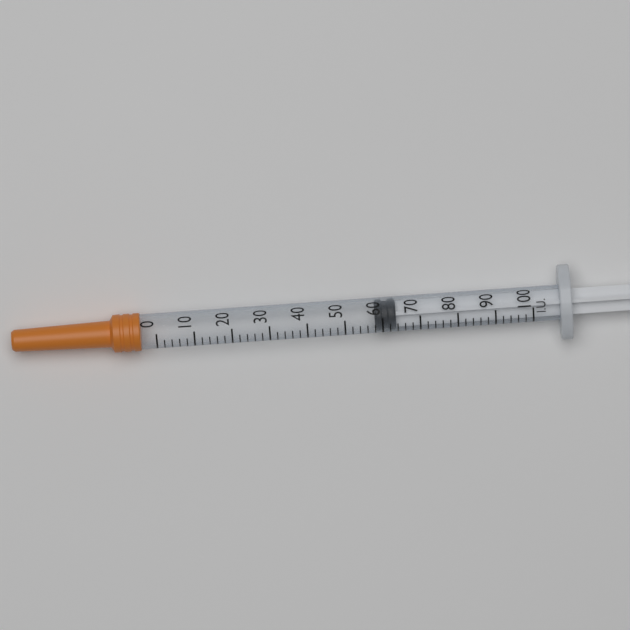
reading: 58 IU
